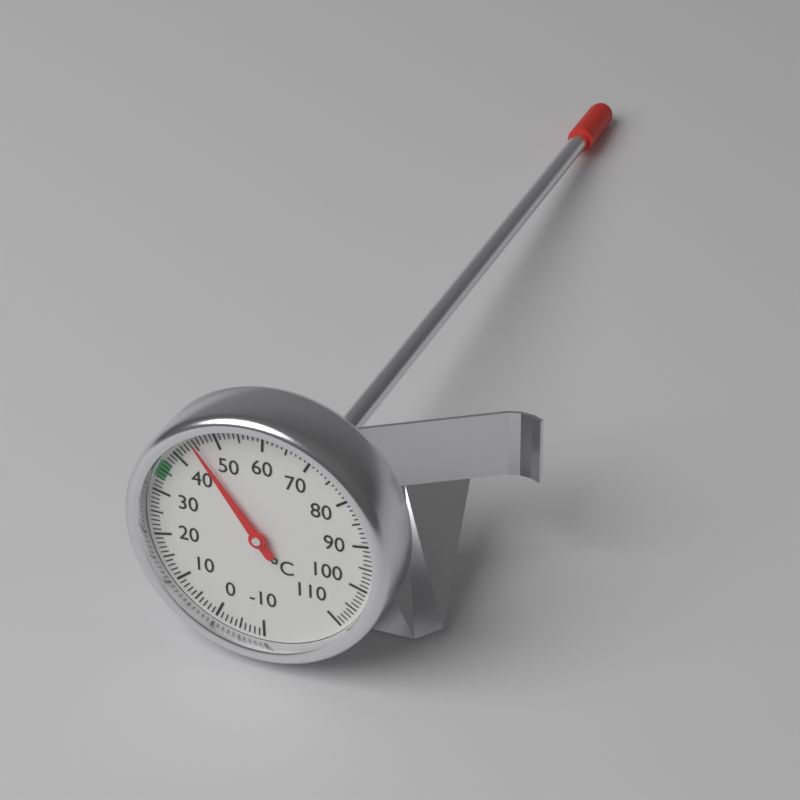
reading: 45 °C
